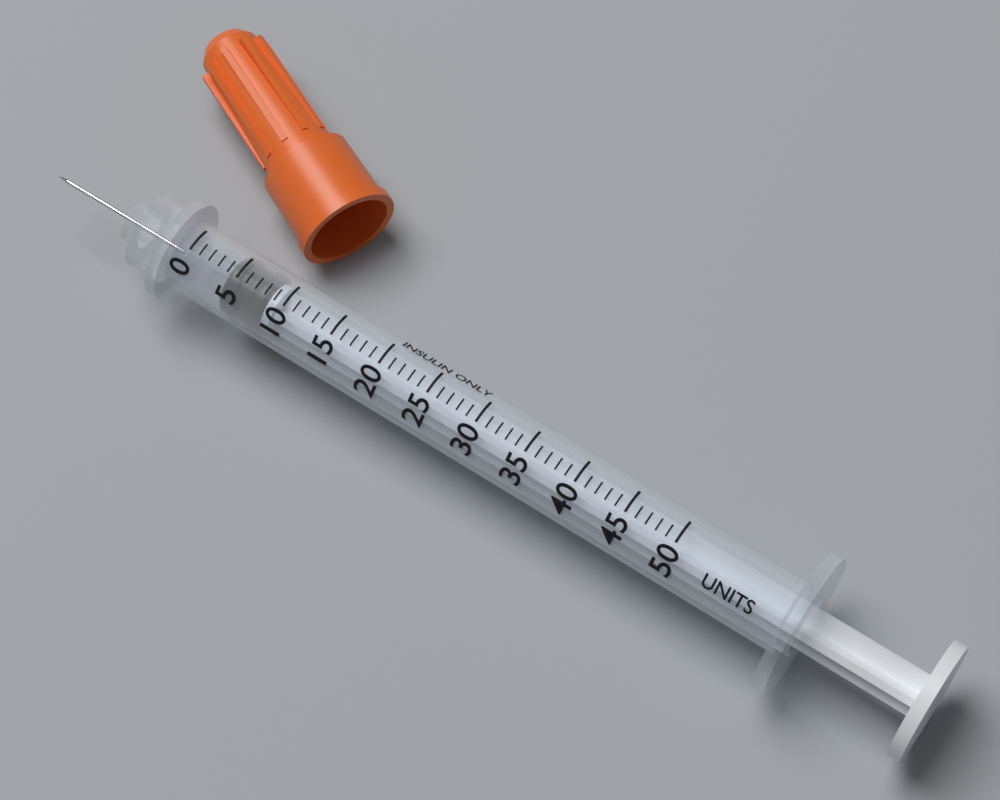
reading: 4 units
